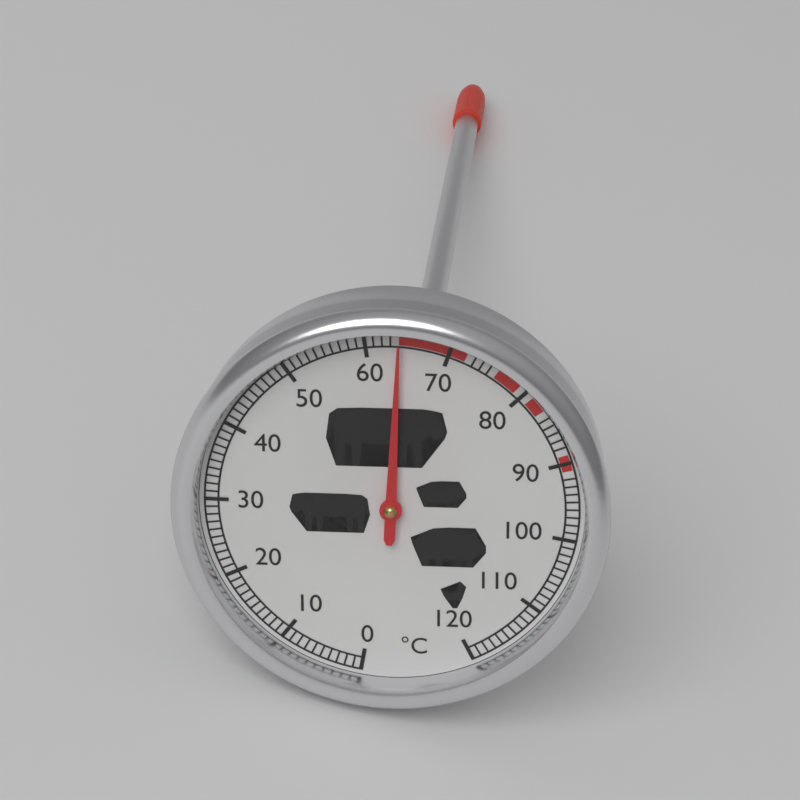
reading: 64 °C
